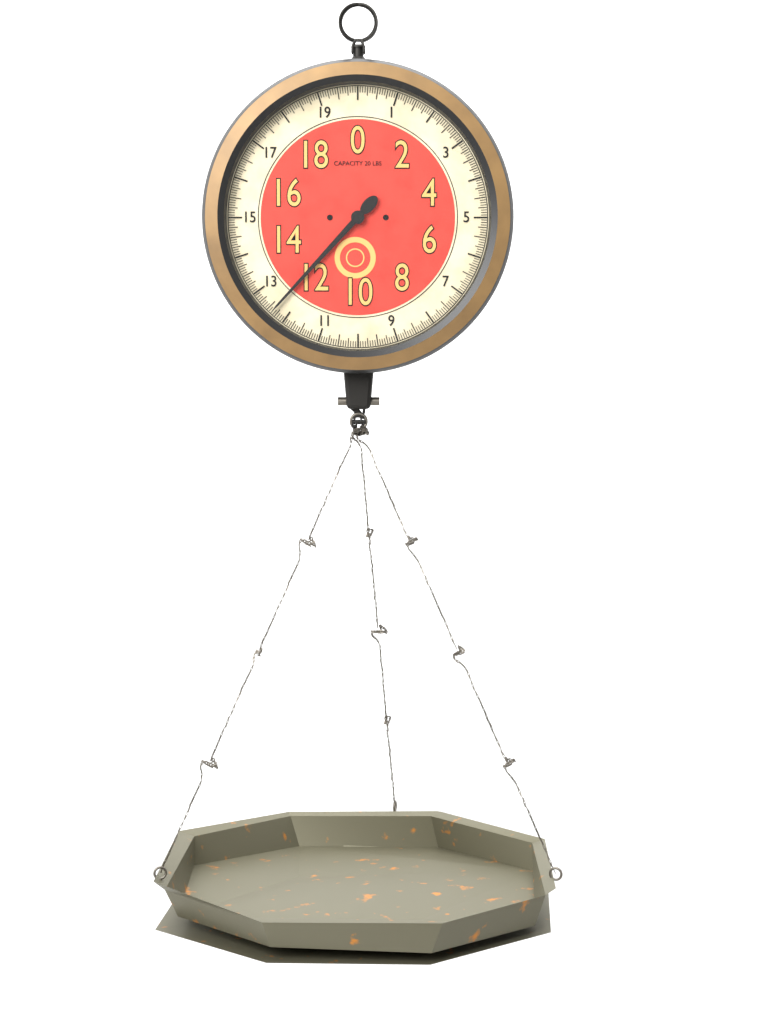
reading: 12.3750 lbs
